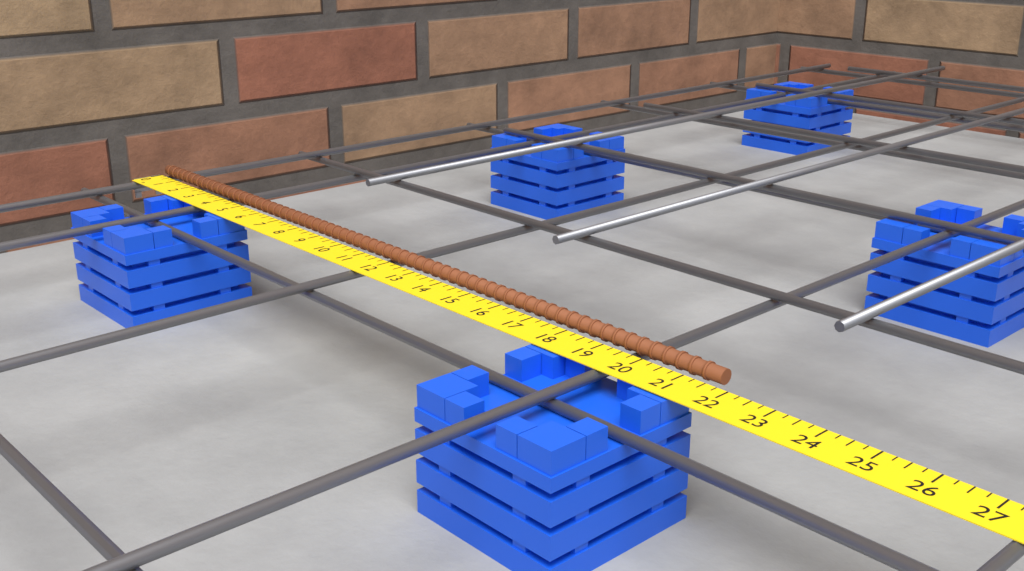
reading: 21.75 in
